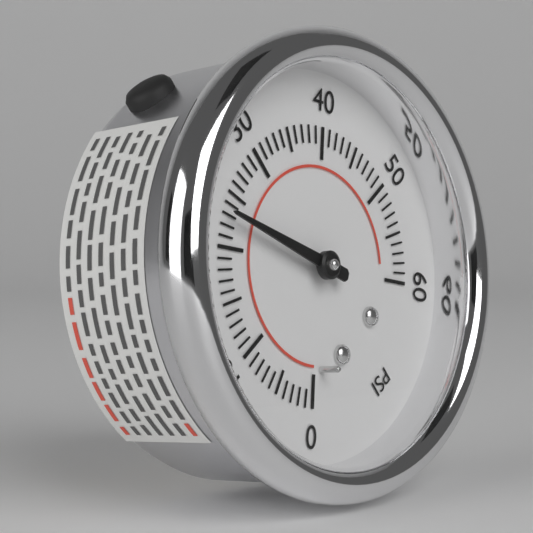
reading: 23 psi
